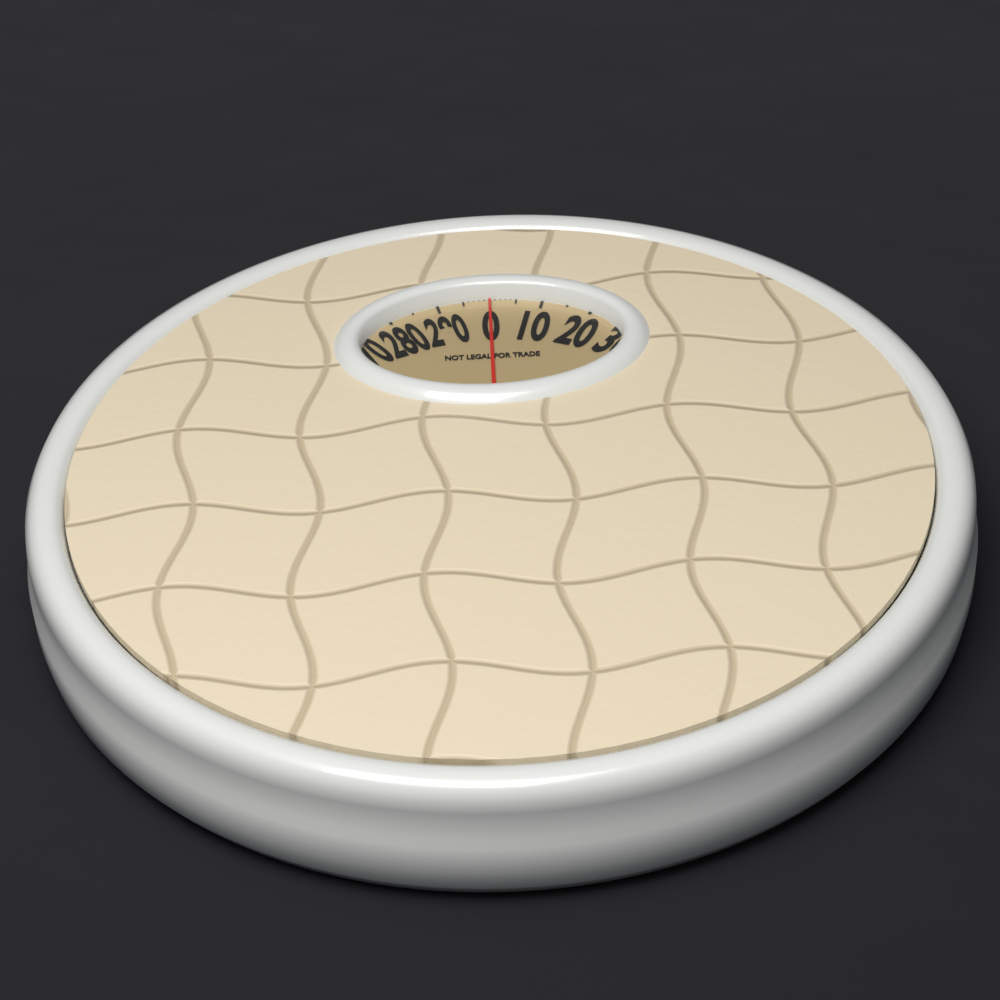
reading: 0 (no unit)
